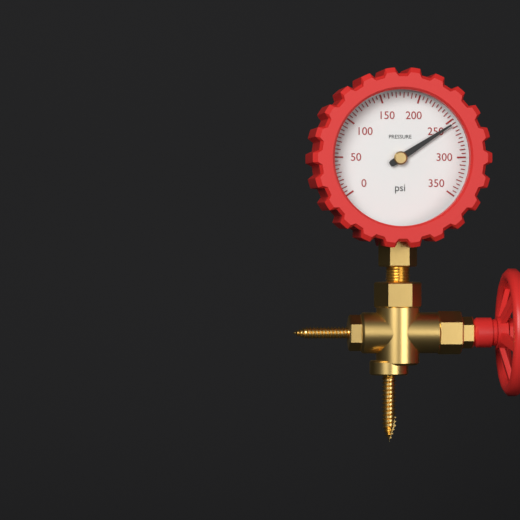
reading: 255 psi
